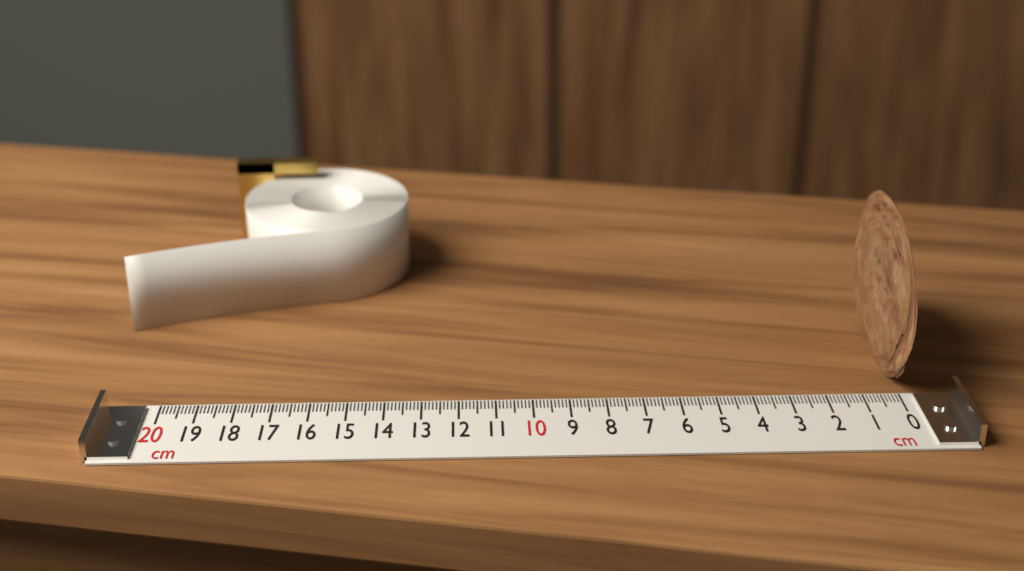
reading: 0.1 cm
